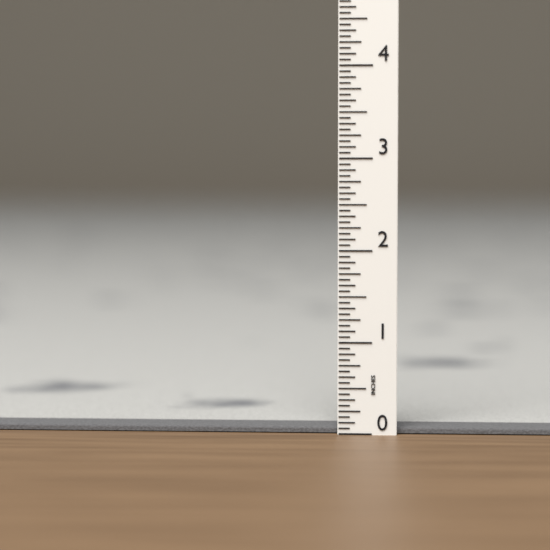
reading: 0.0625 in
